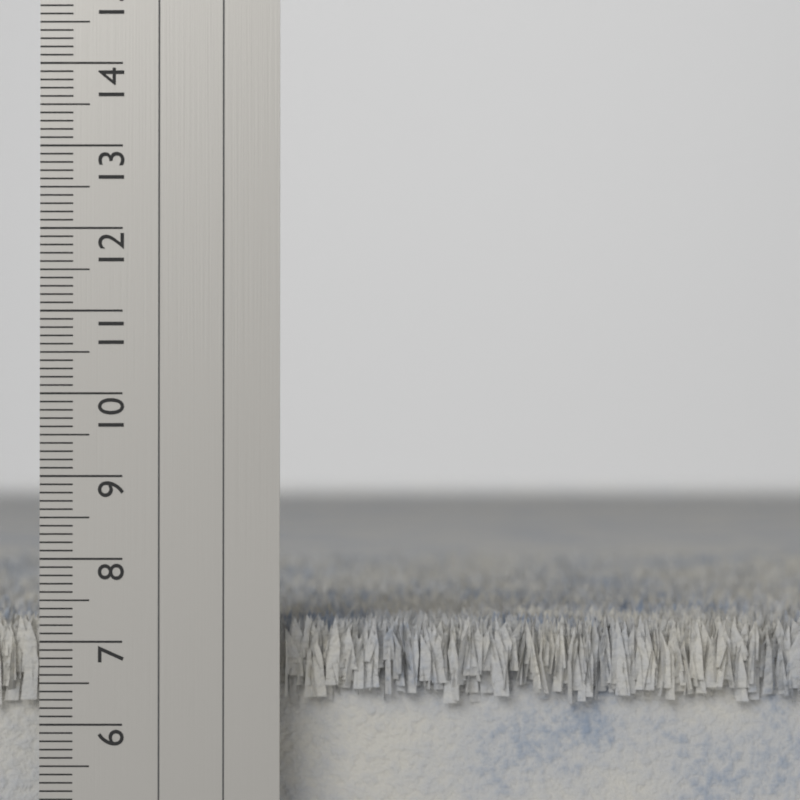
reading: 7.3 cm
